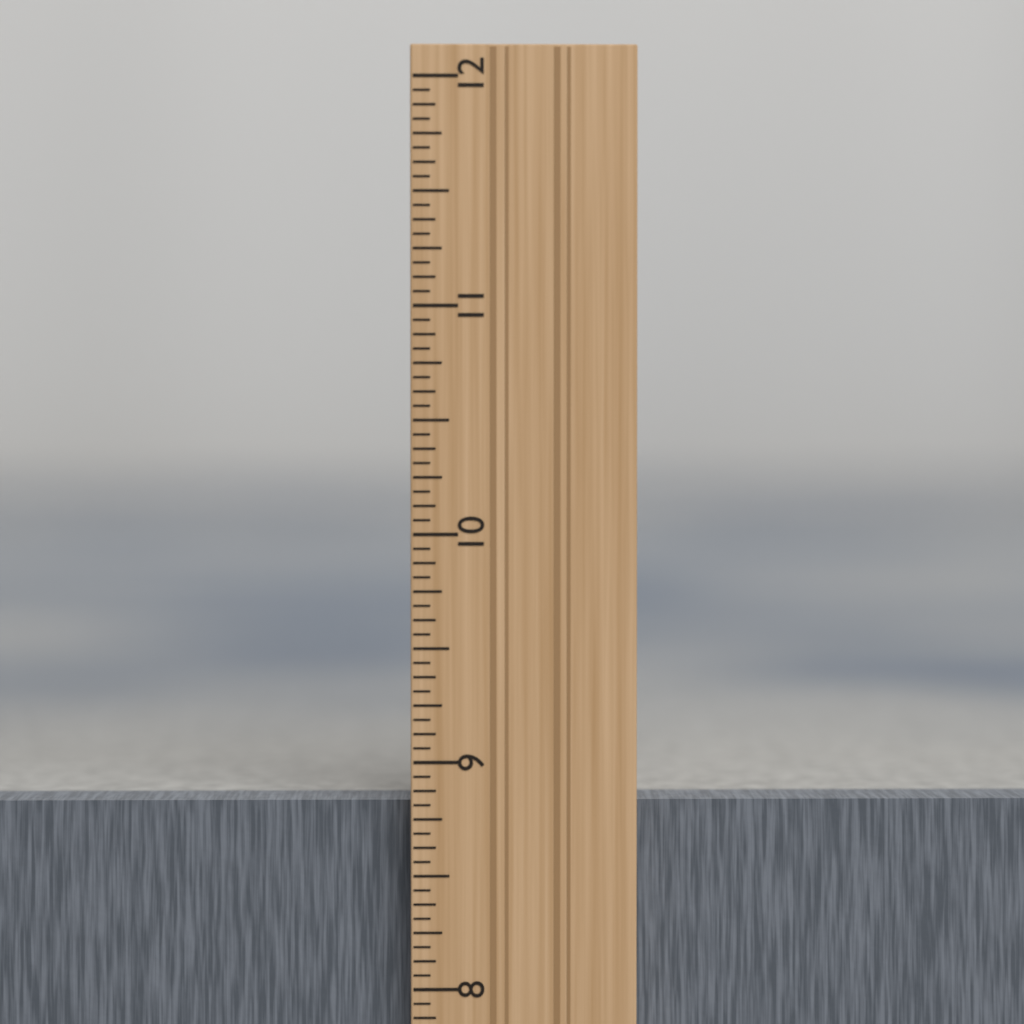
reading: 8.8125 in
